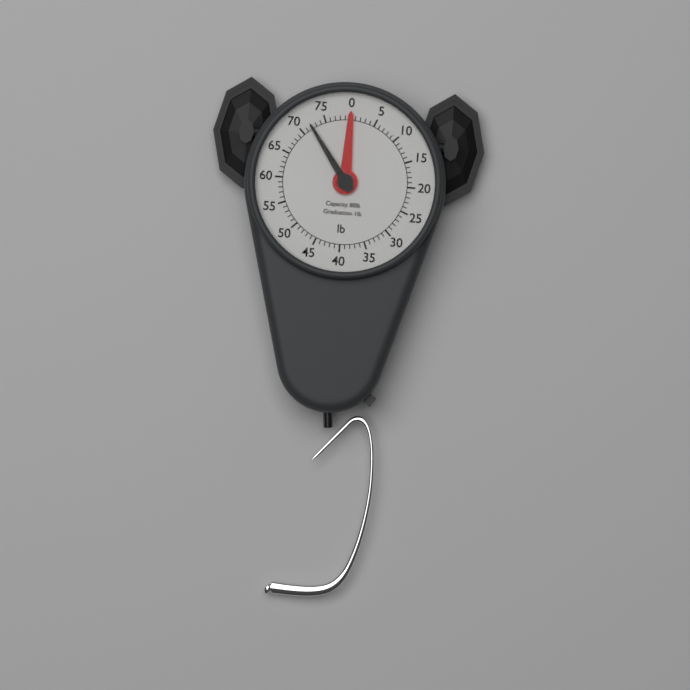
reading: 72 lb
